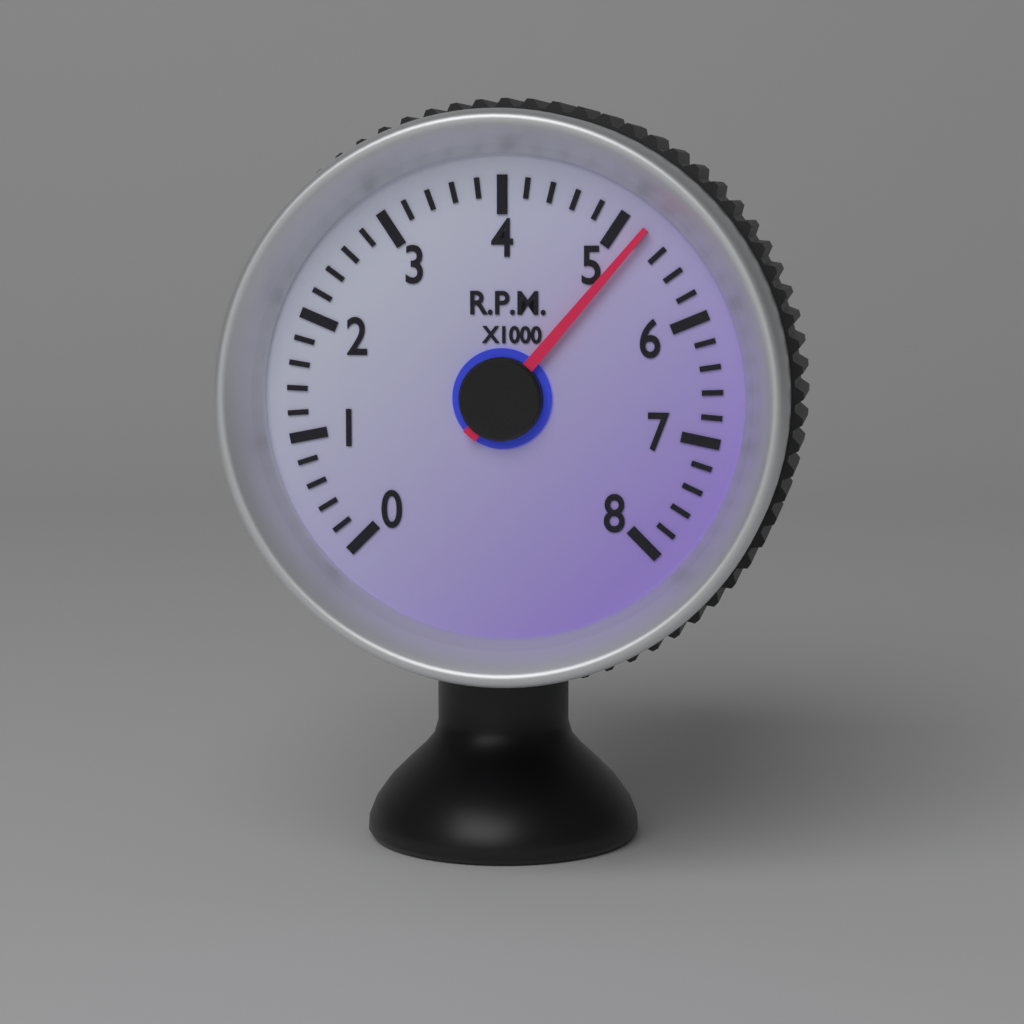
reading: 5200 RPM
